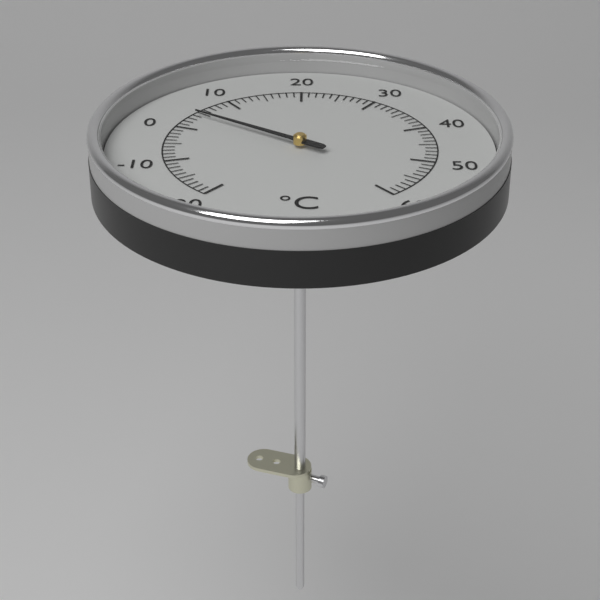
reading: 4 °C
